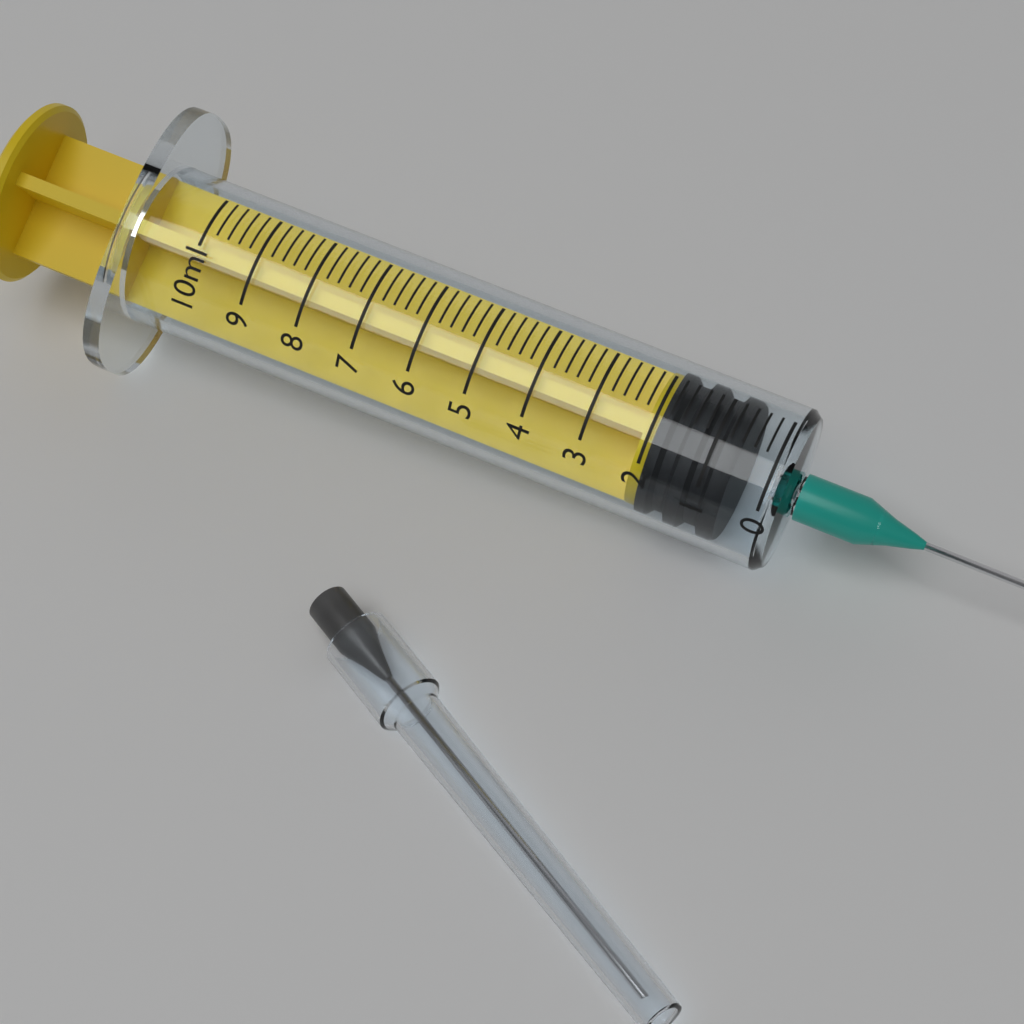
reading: 0.6 ml
